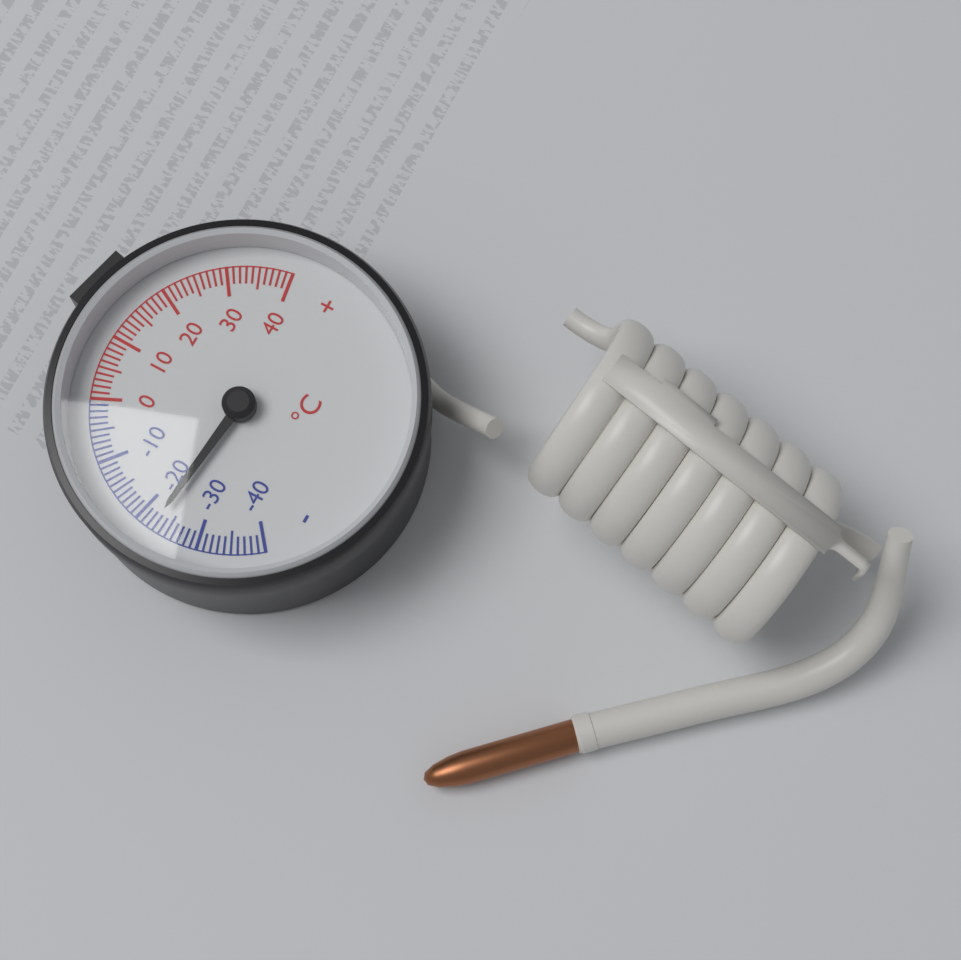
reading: -23 °C
